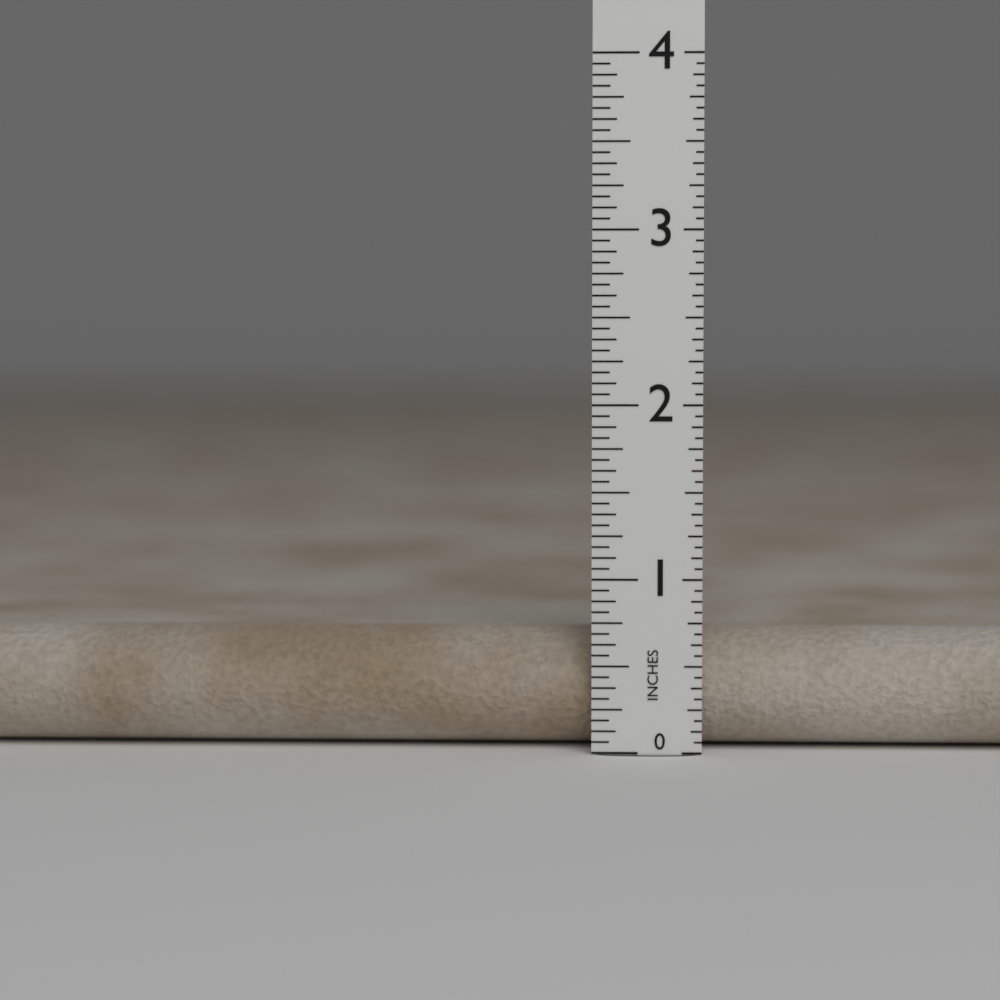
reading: 0.6875 in
